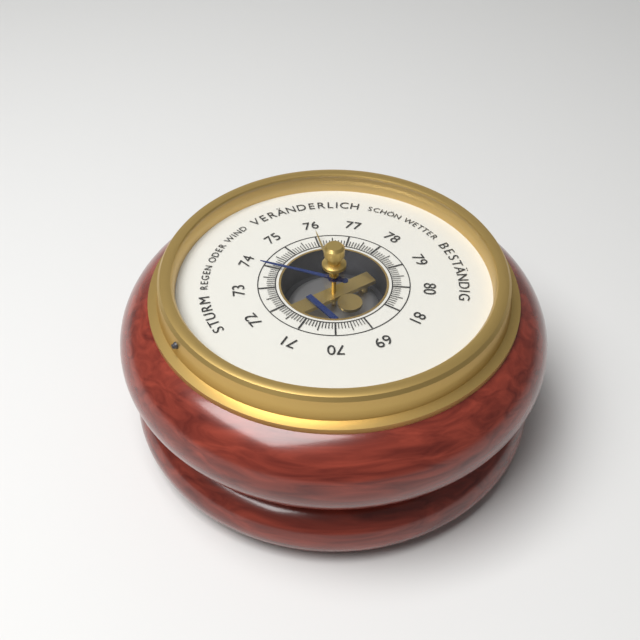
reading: 74.0 (no unit)
